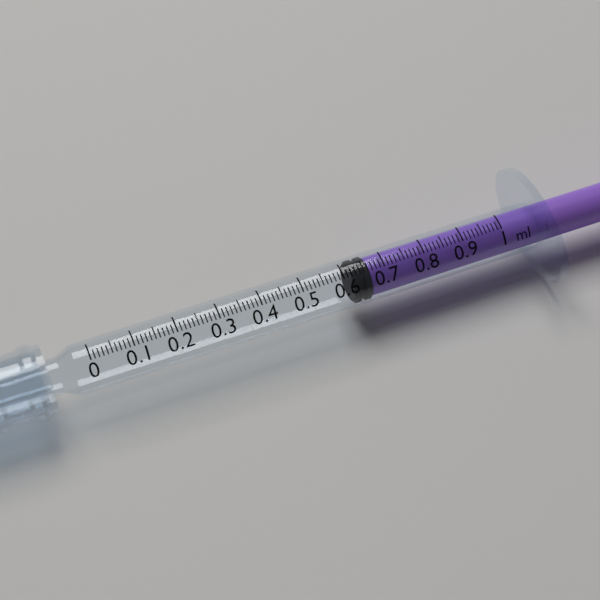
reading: 0.62 ml
